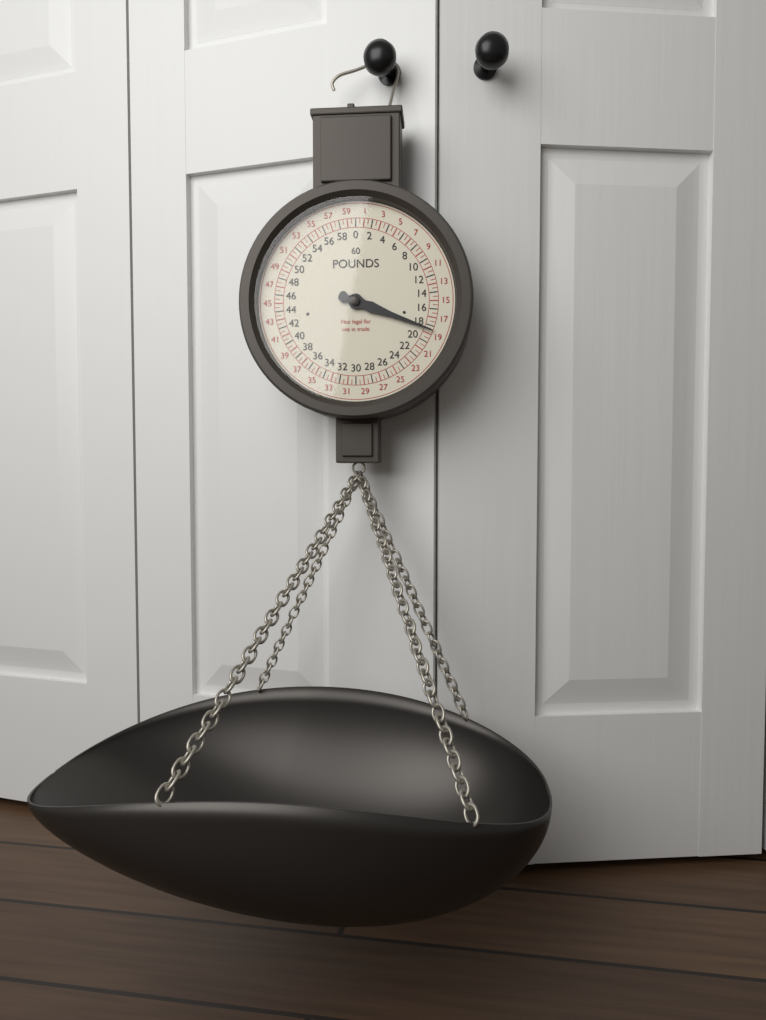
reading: 18.5 lb
